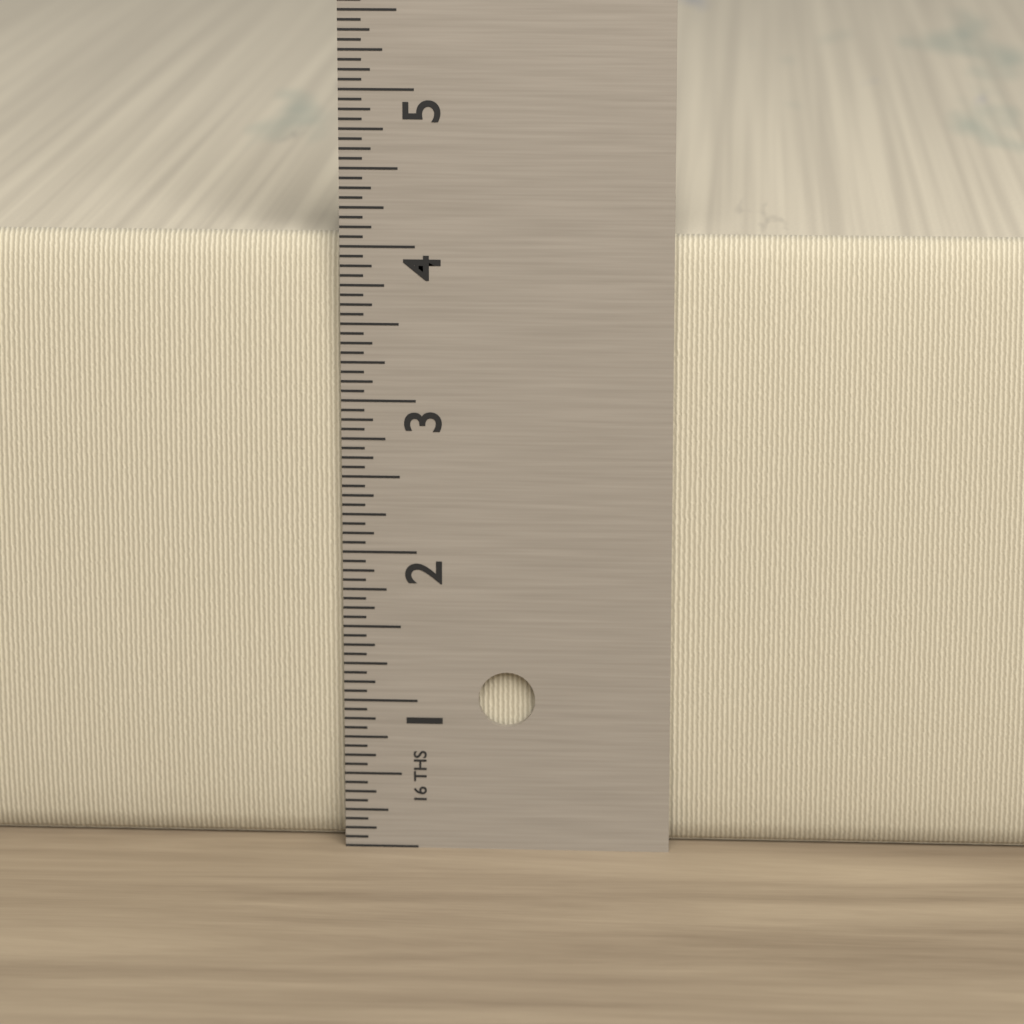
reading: 4.0625 in
